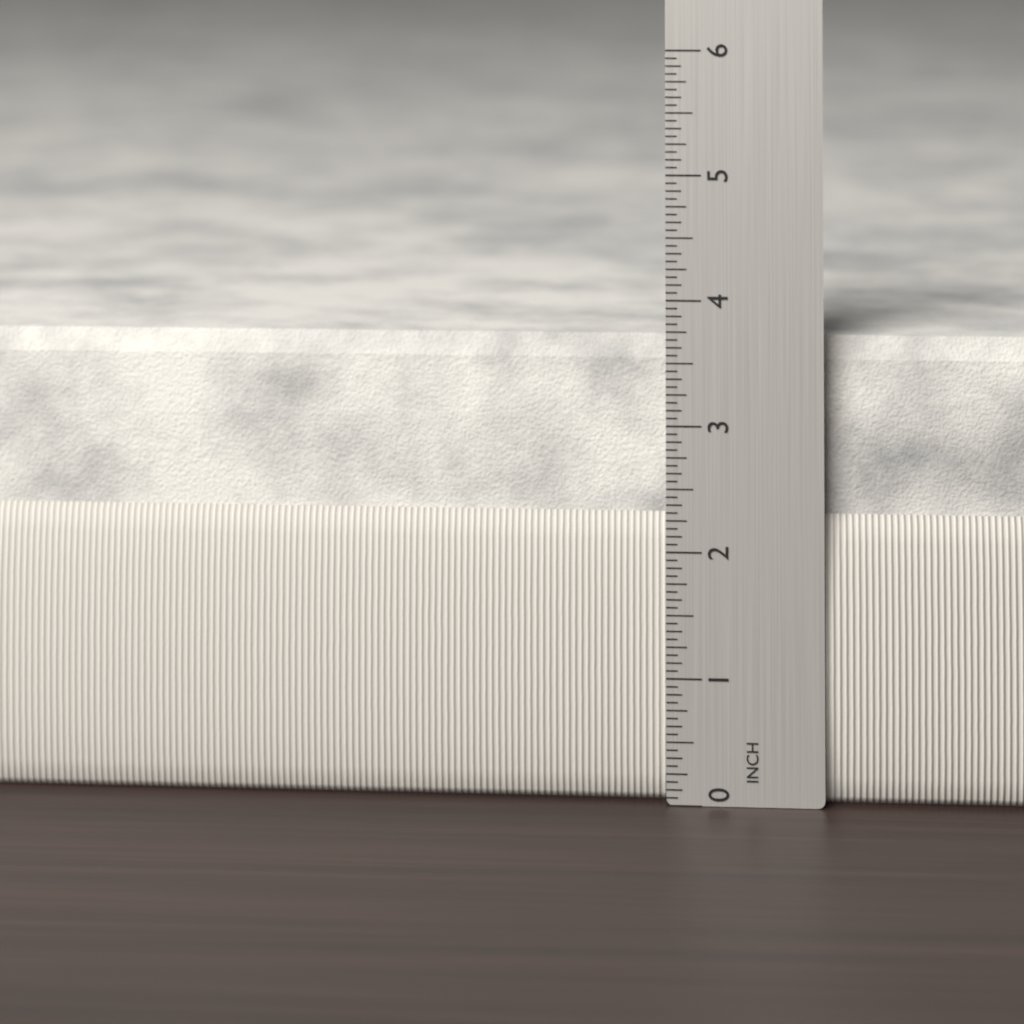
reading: 3.6875 in
